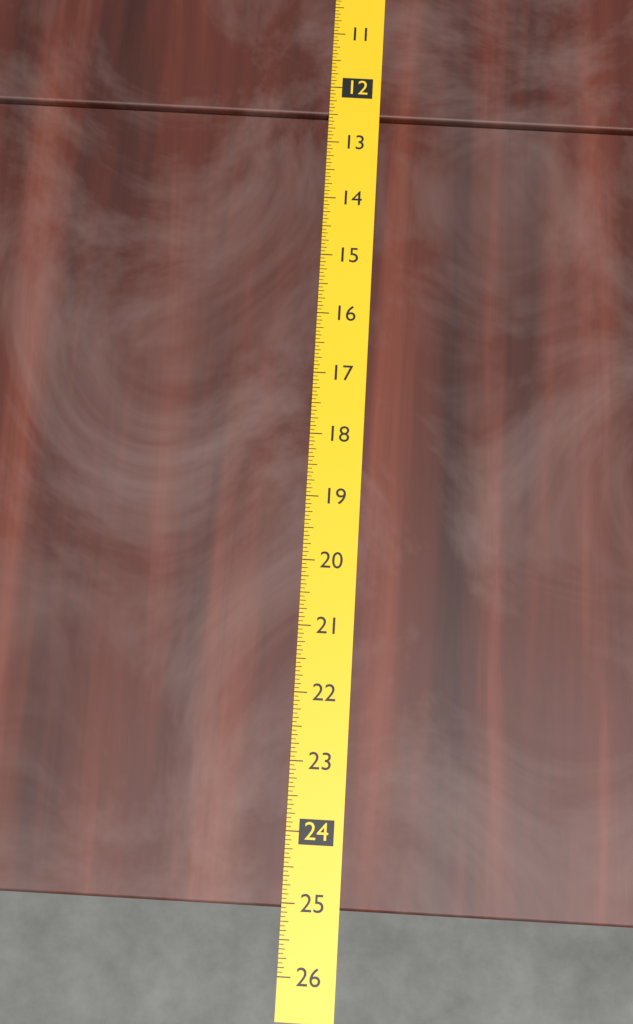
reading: 25.0625 (no unit)
